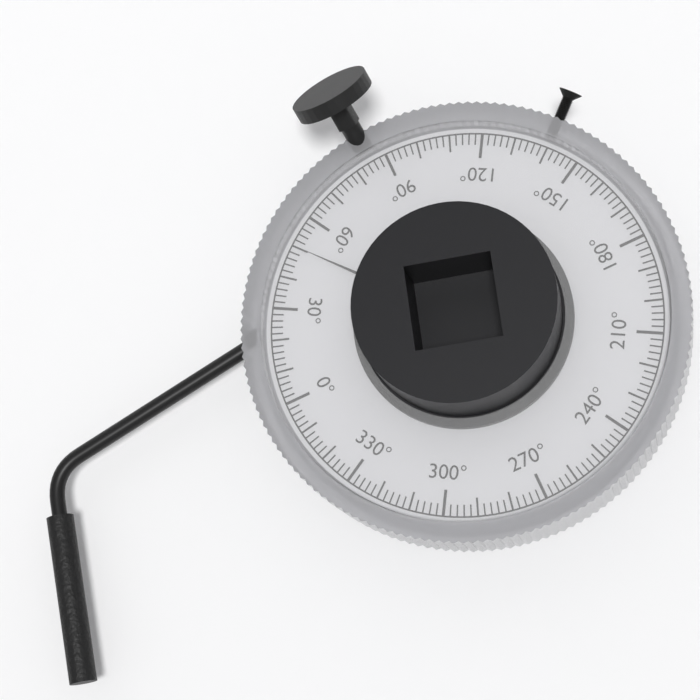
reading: 50 °
